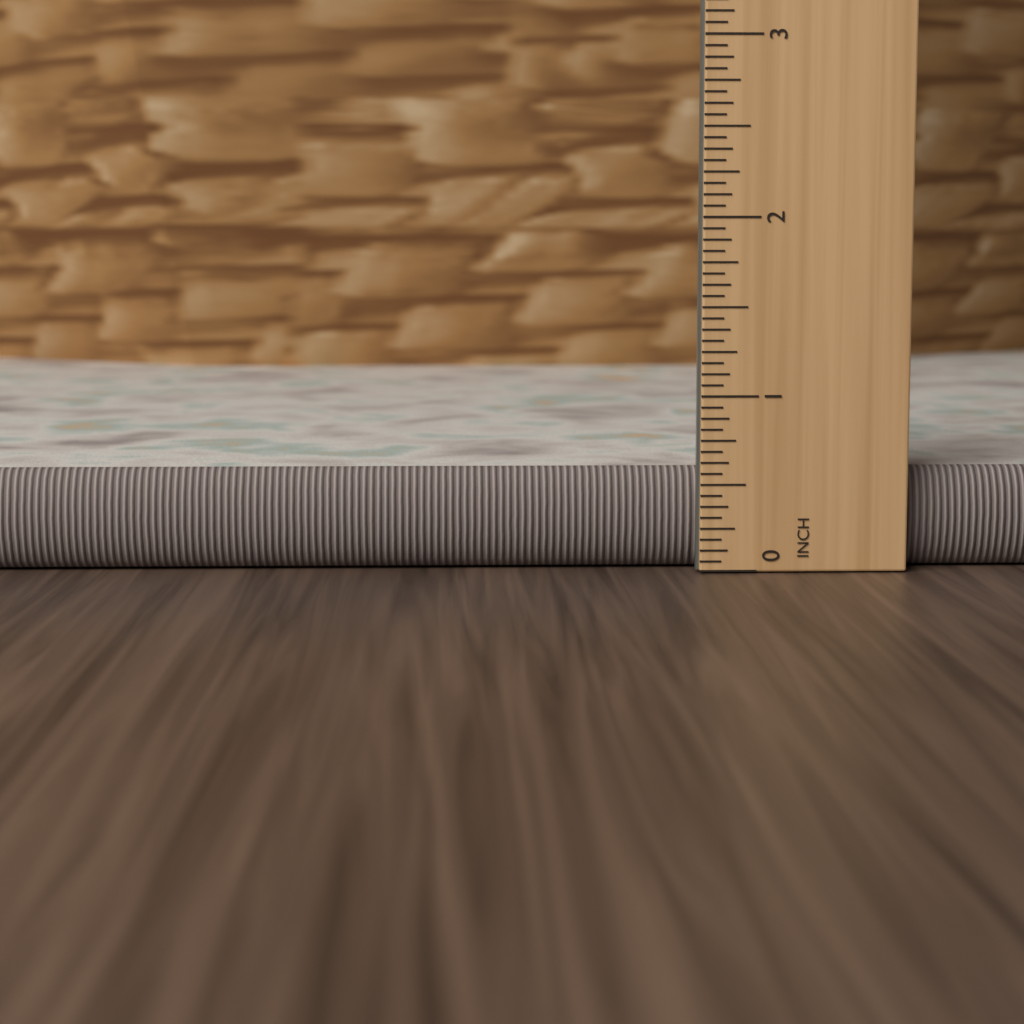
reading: 0.6250 inch
